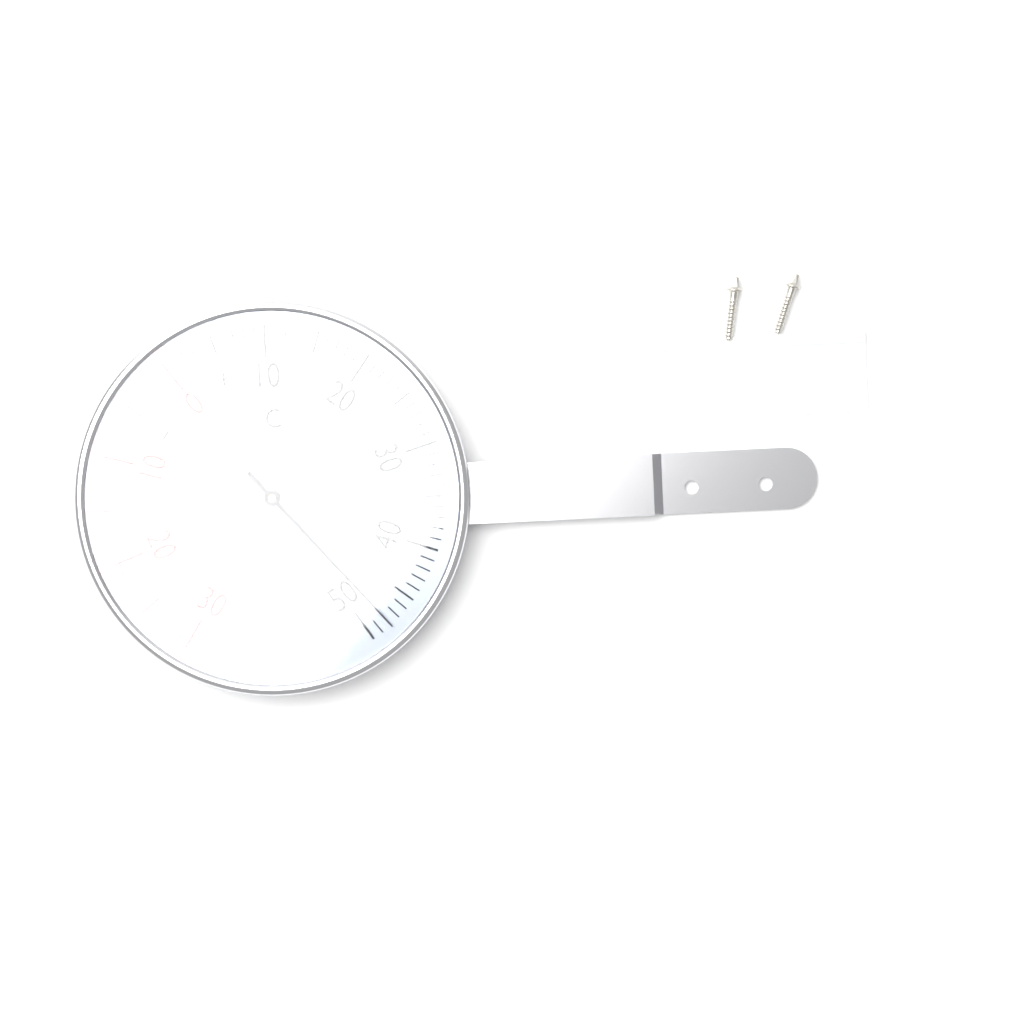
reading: 48 °C
